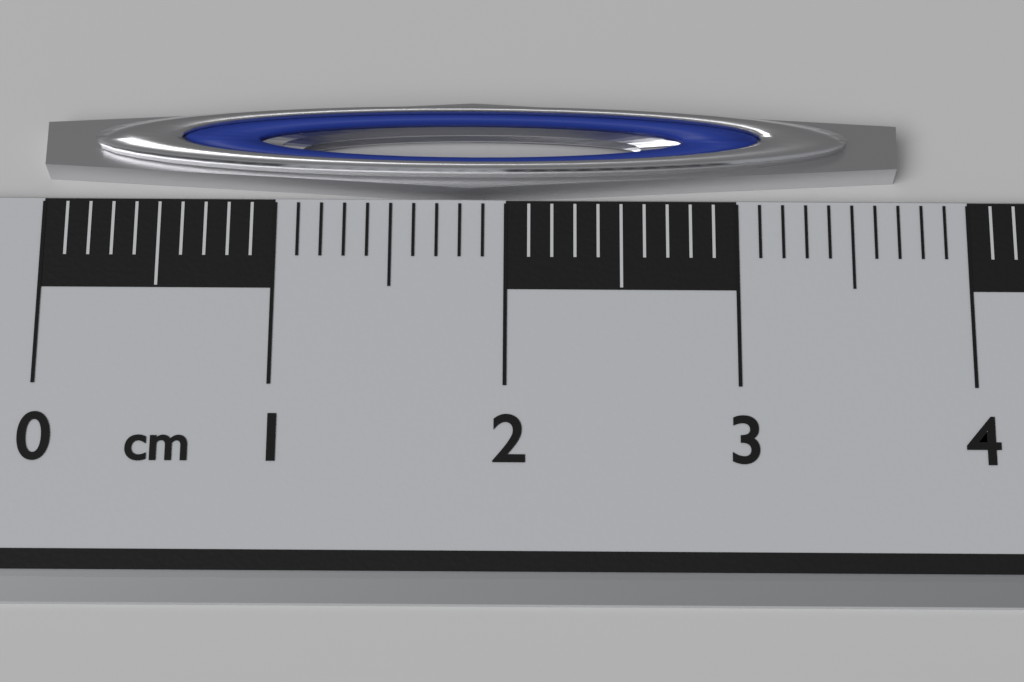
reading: 3.7 cm
